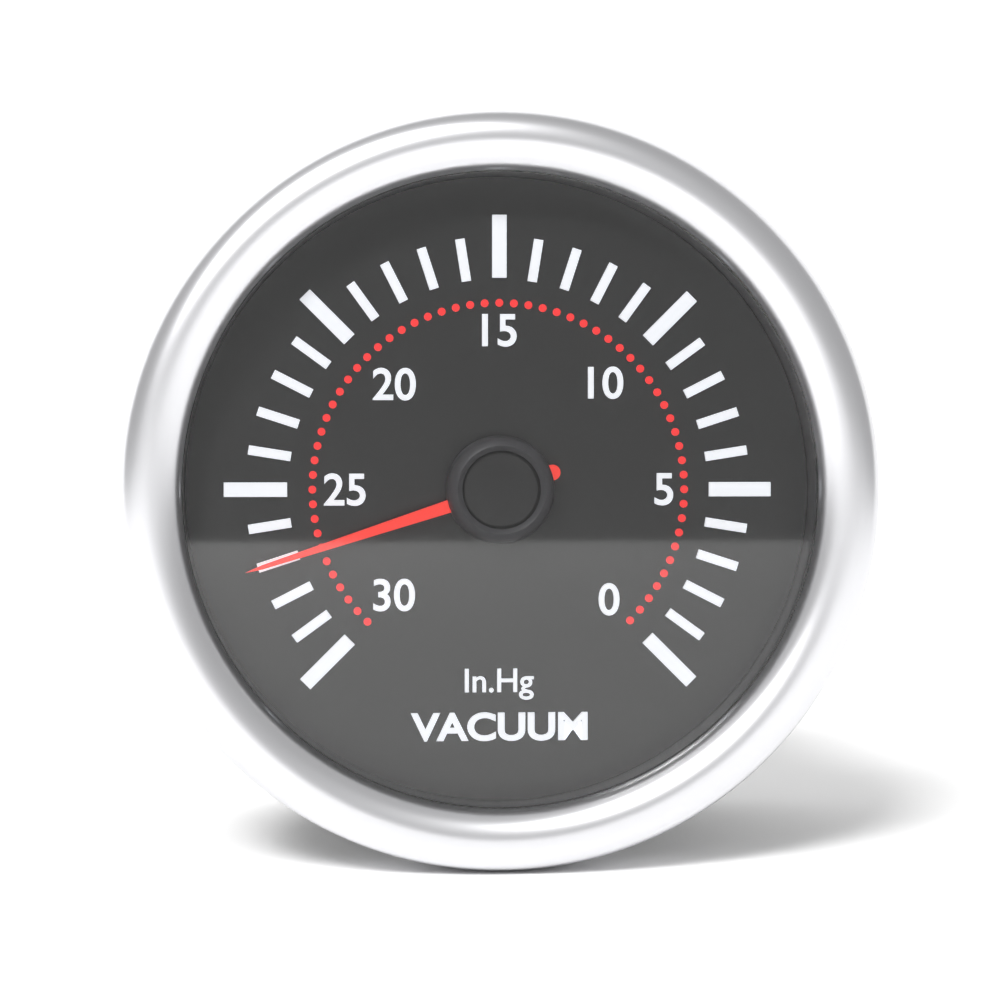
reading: 27 inHg
